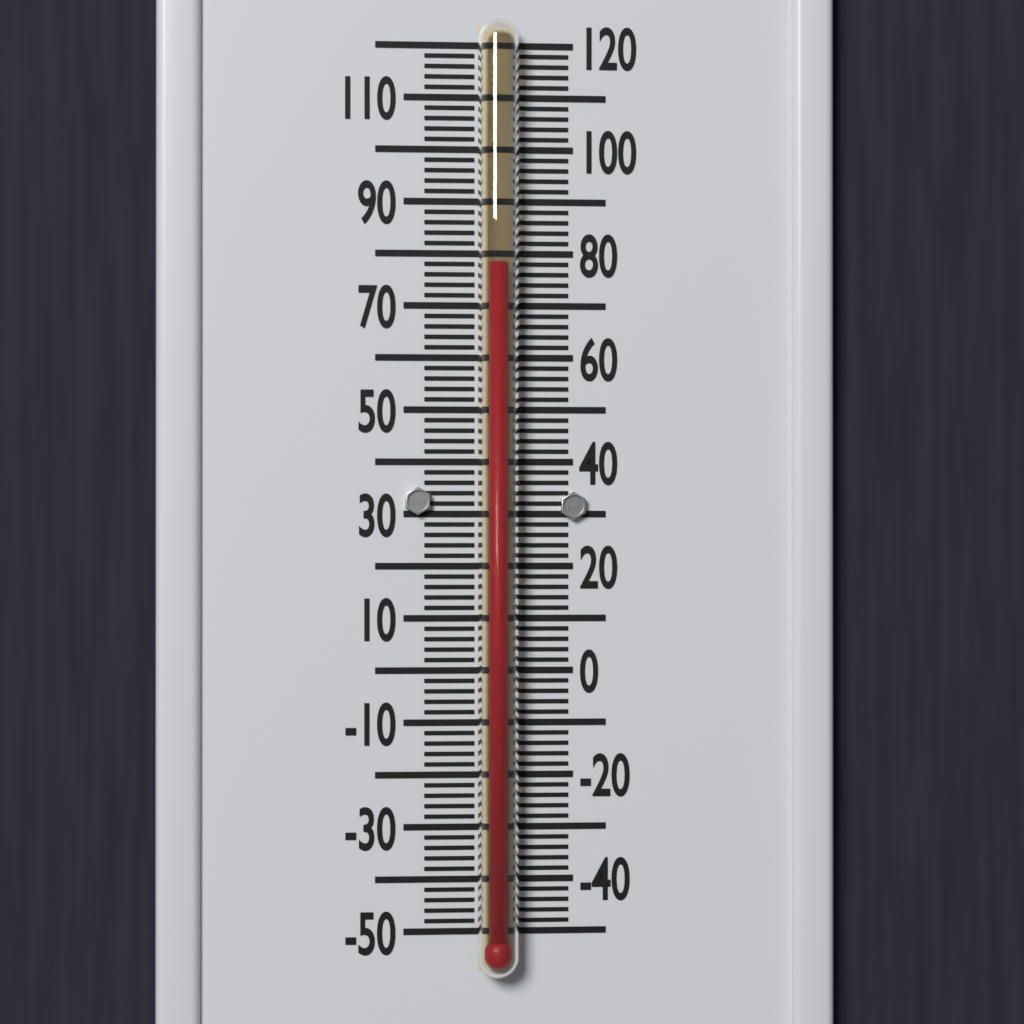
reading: 78 °F
